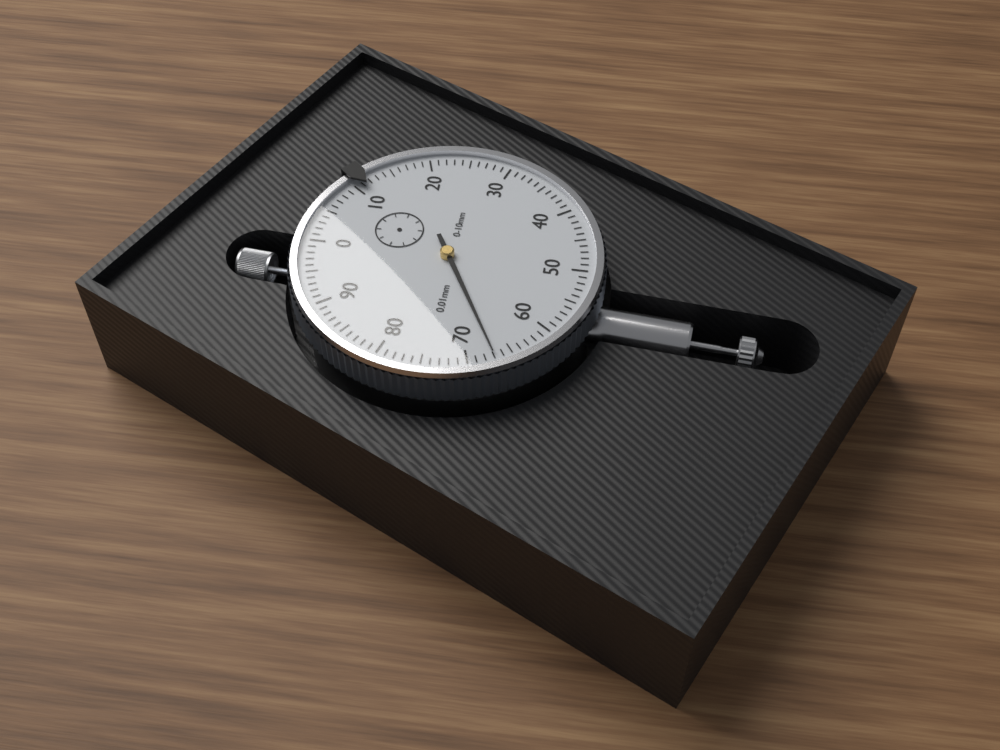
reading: 0.67 mm
